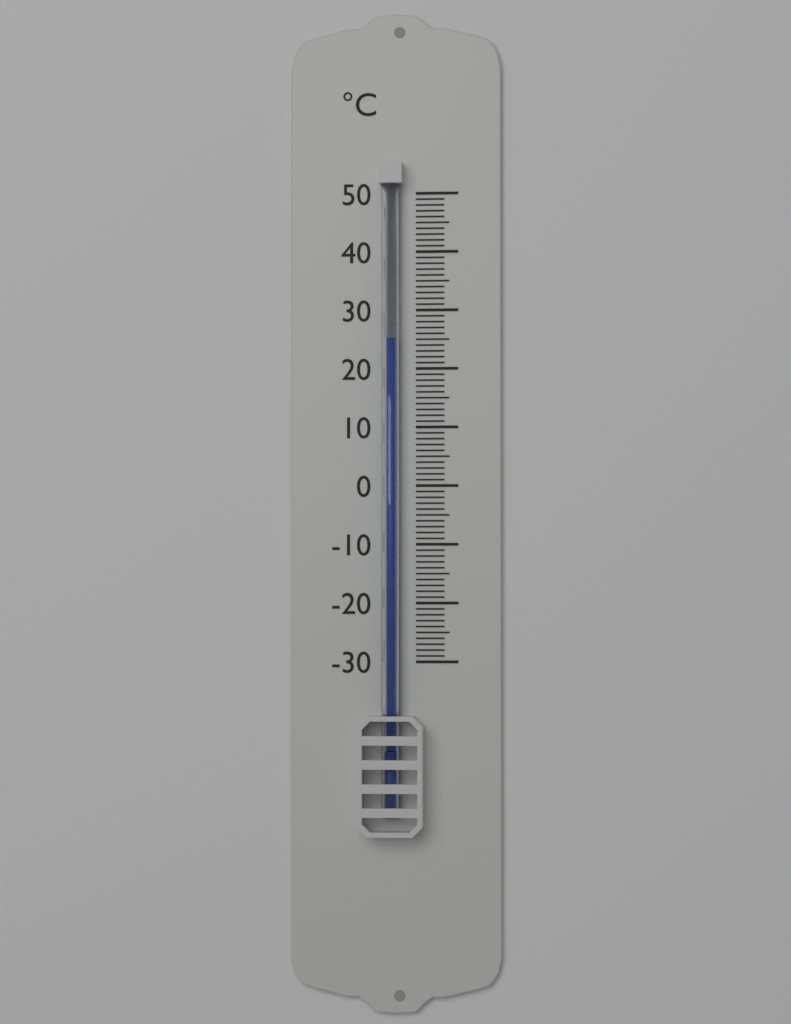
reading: 25 °C
